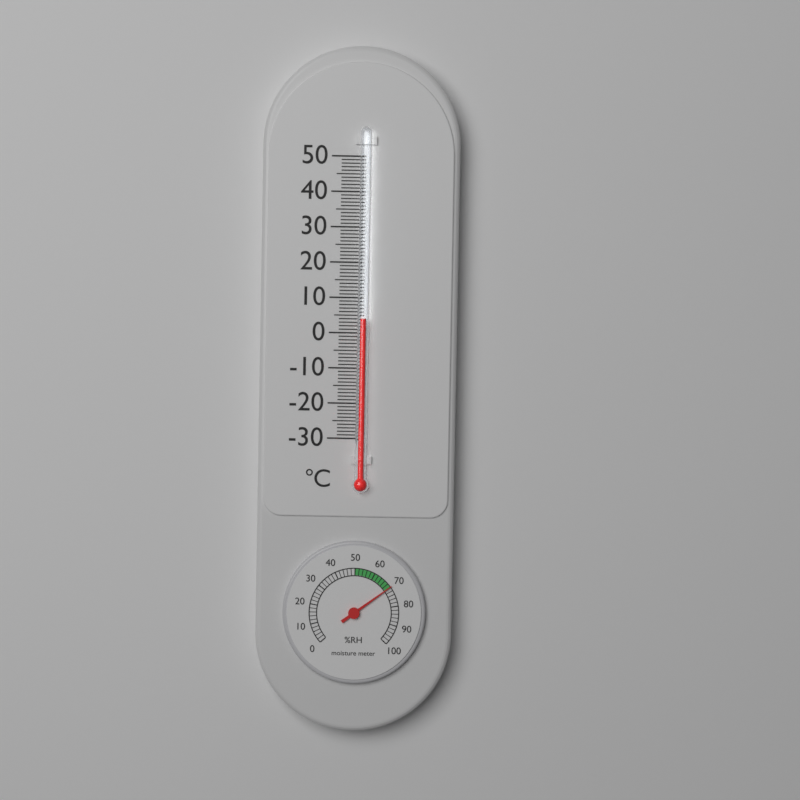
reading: 4 °C
